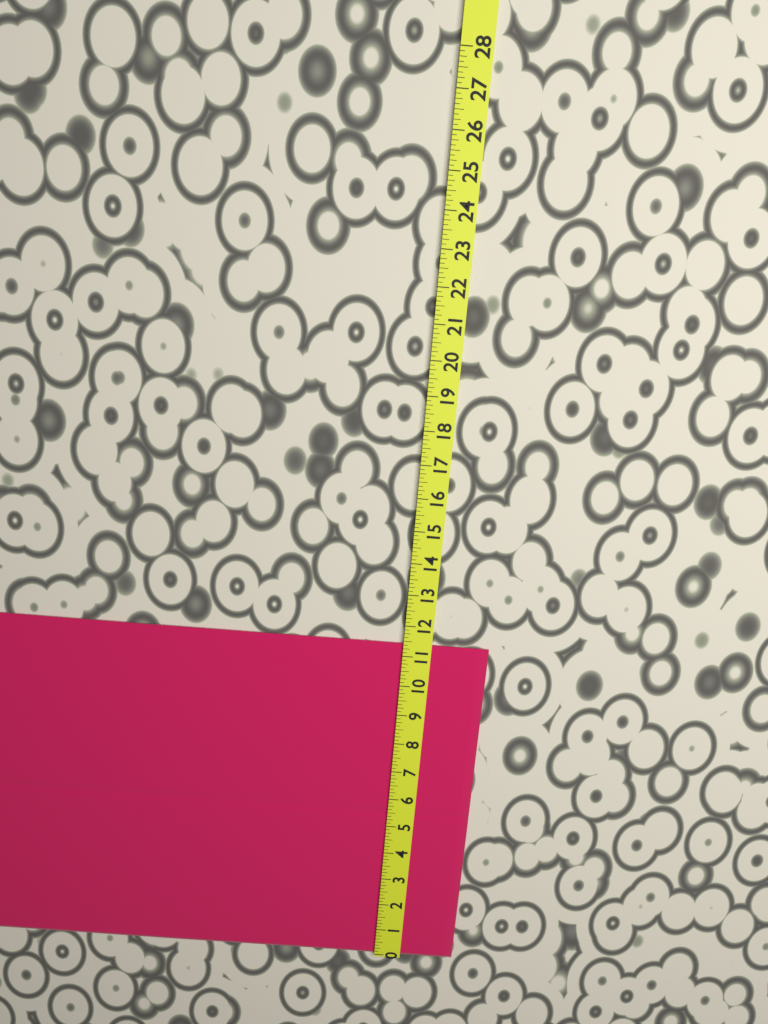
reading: 11.375 (no unit)
